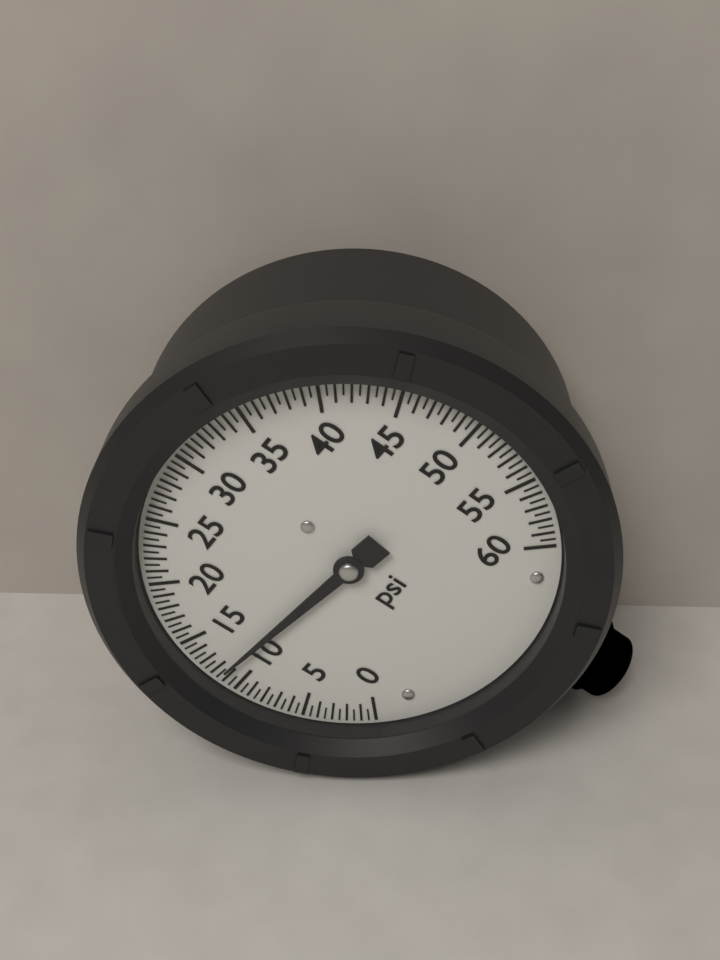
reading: 11.5 psi
